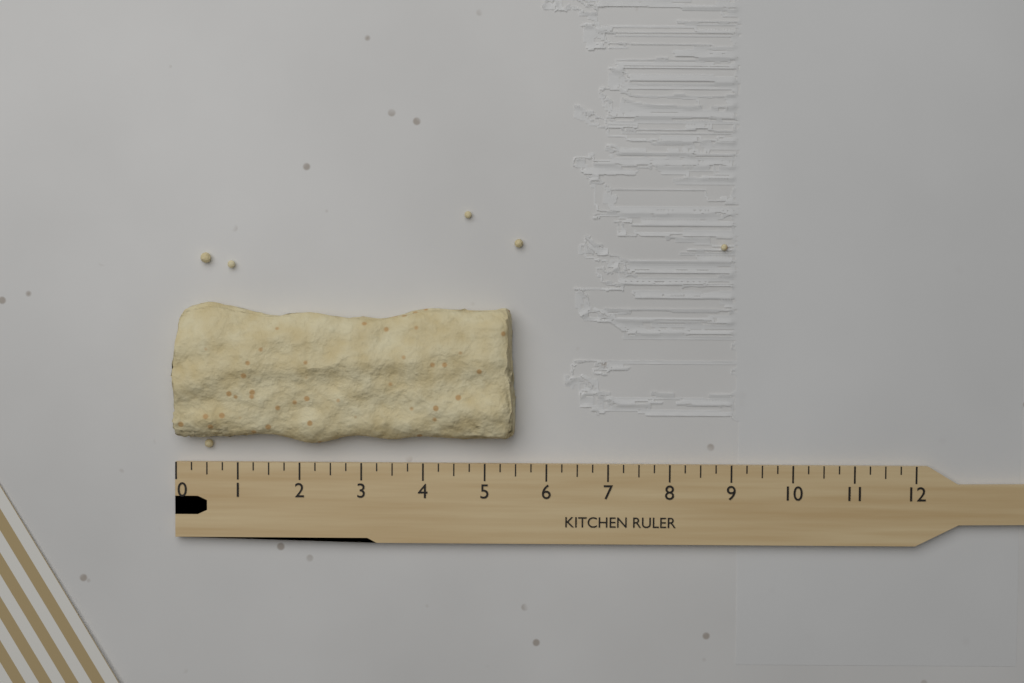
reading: 5.50 (no unit)
